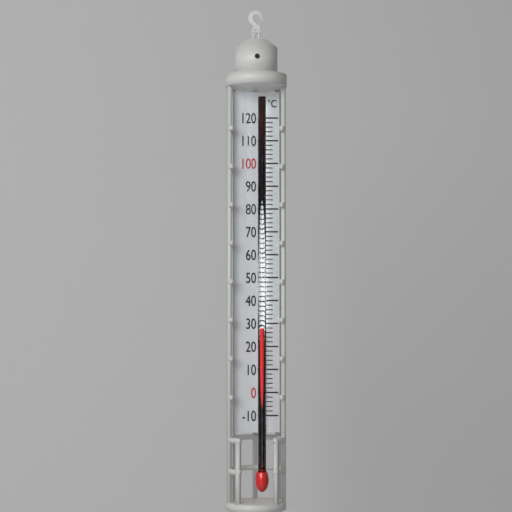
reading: 28 °C
